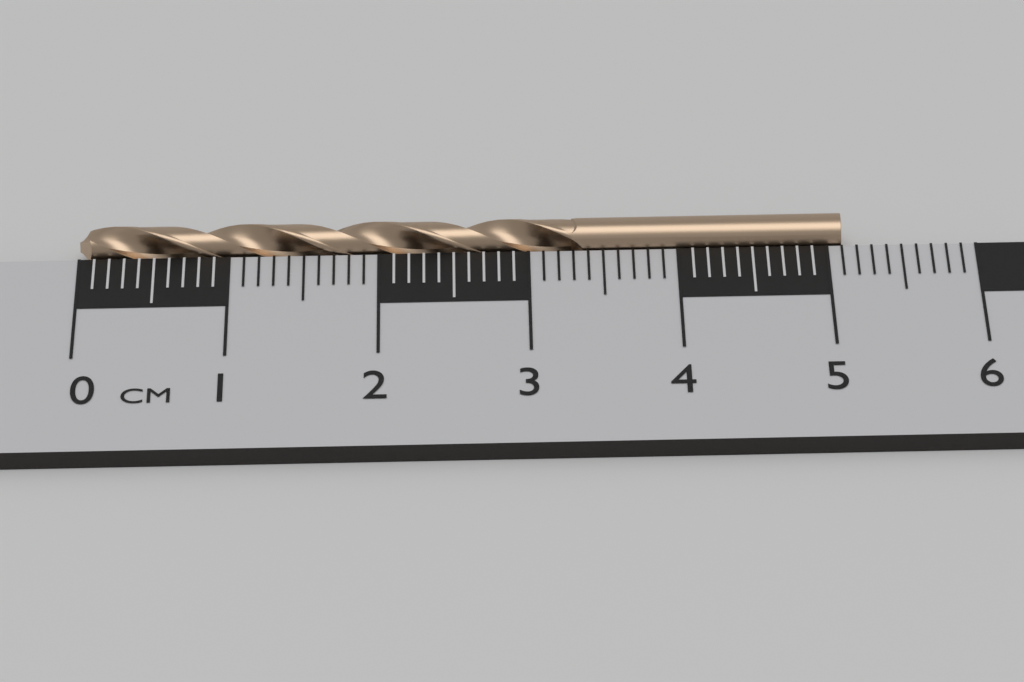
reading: 5.1 cm
